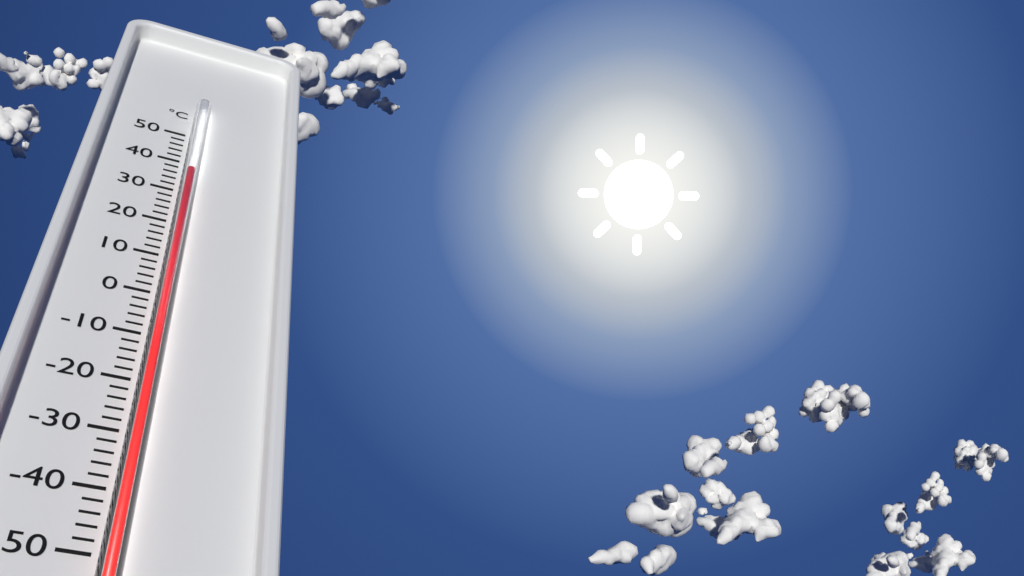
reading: 34 °C
